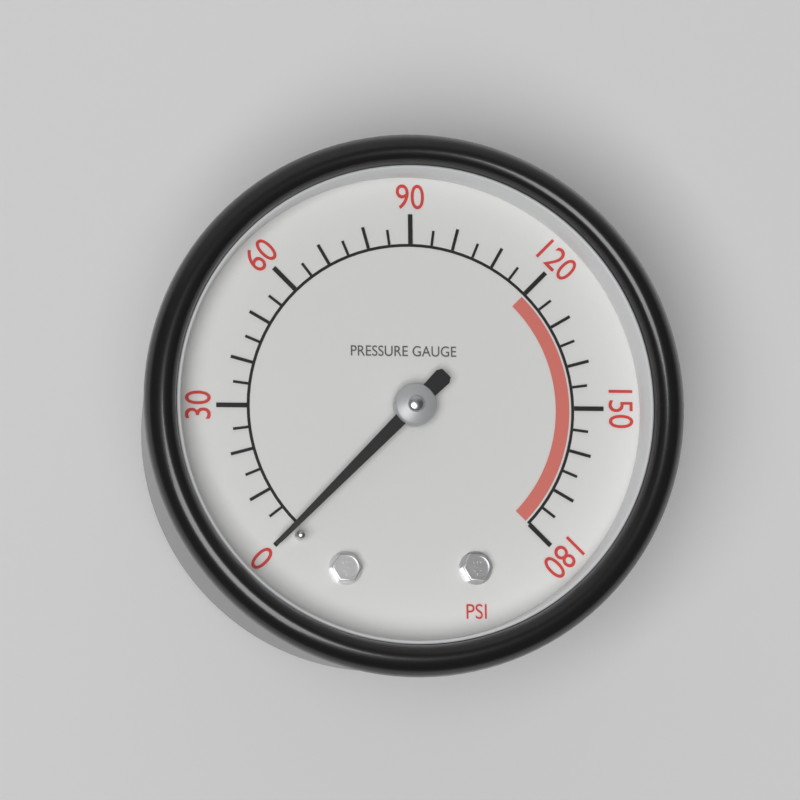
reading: 0 psi
